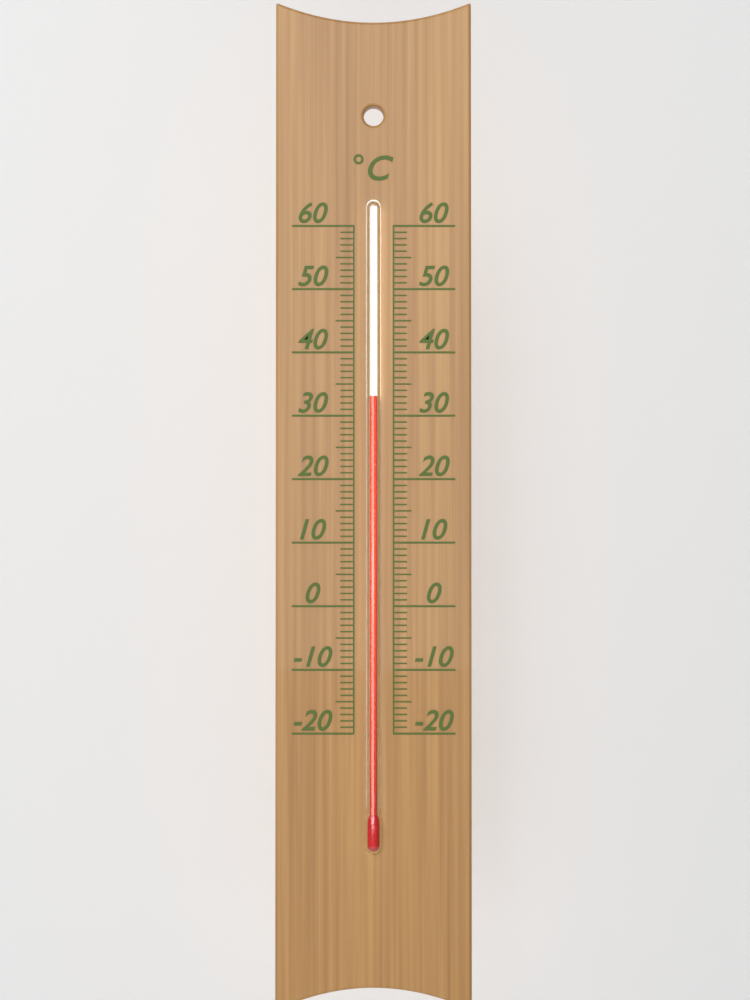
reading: 33 °C
